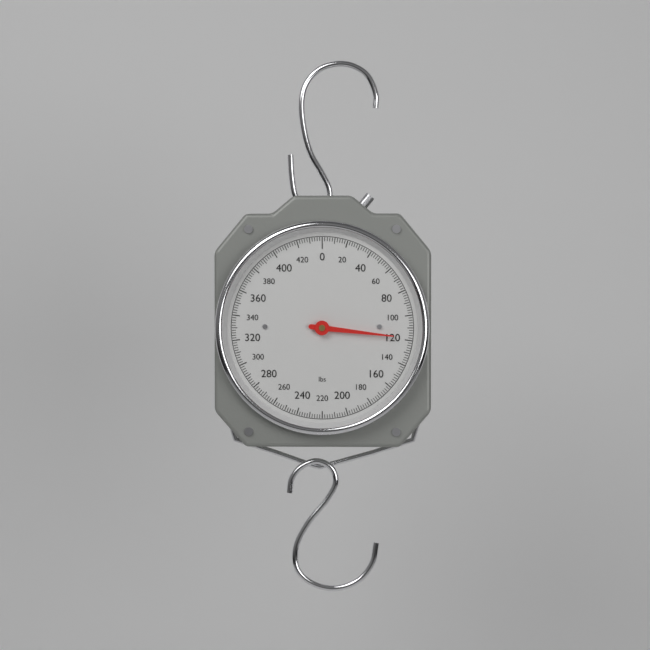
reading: 118 lbs
